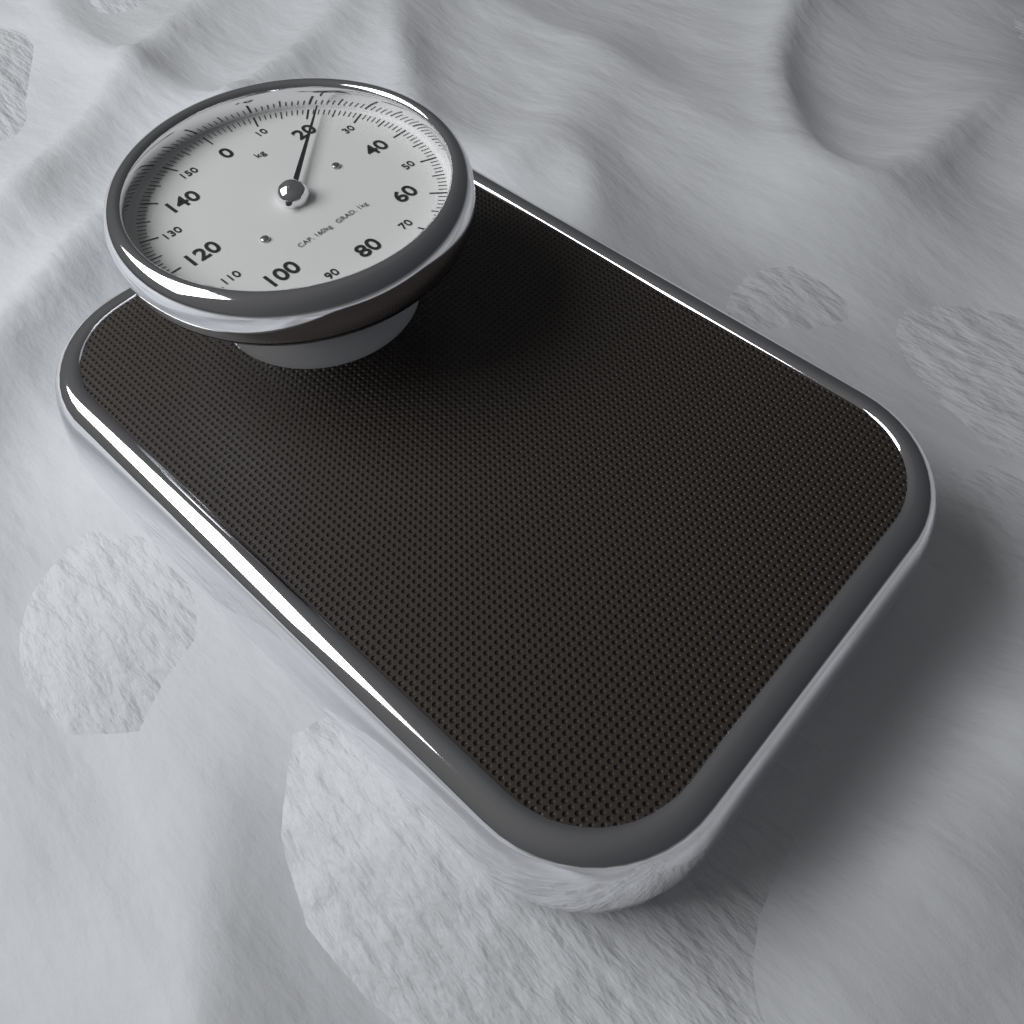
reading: 22 kg
